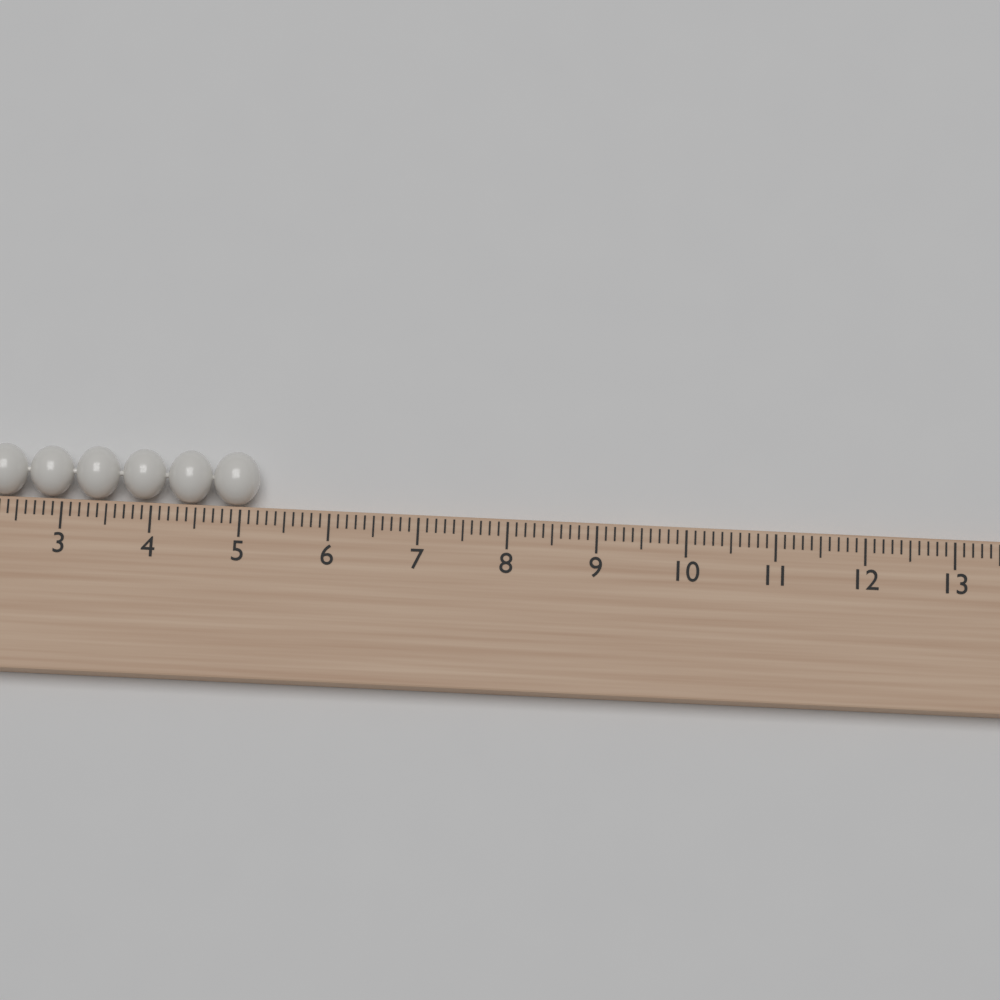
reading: 5.2 cm
